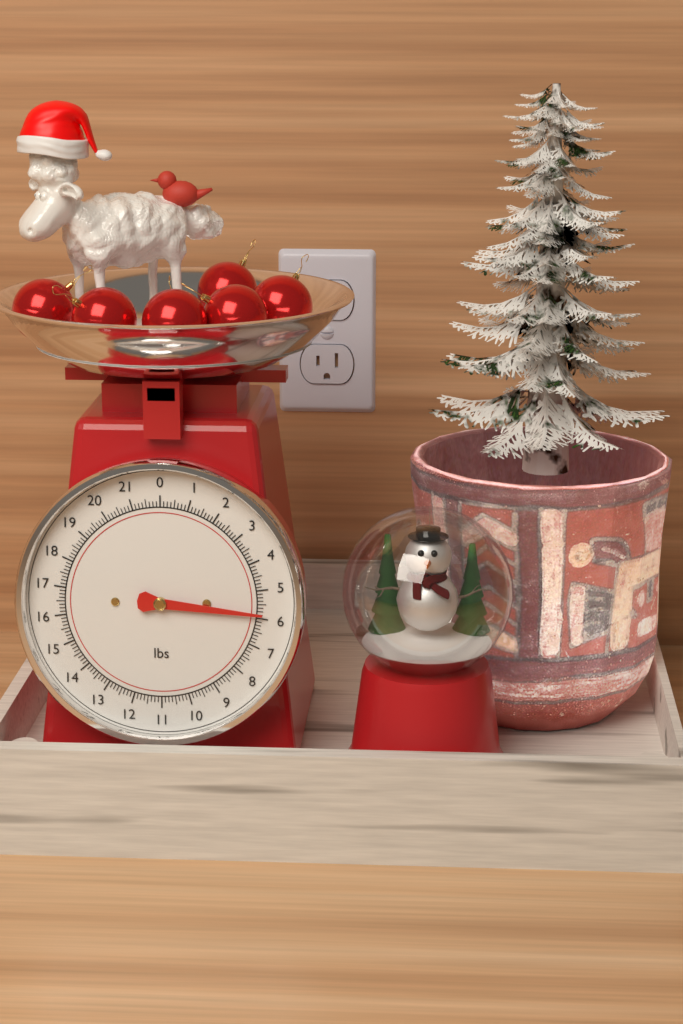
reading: 5.875 lbs
